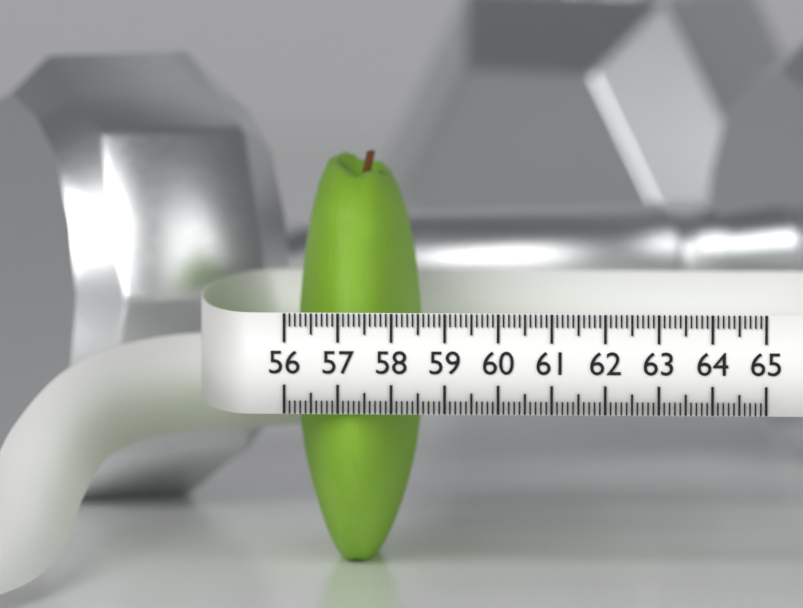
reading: 58.4 (no unit)
